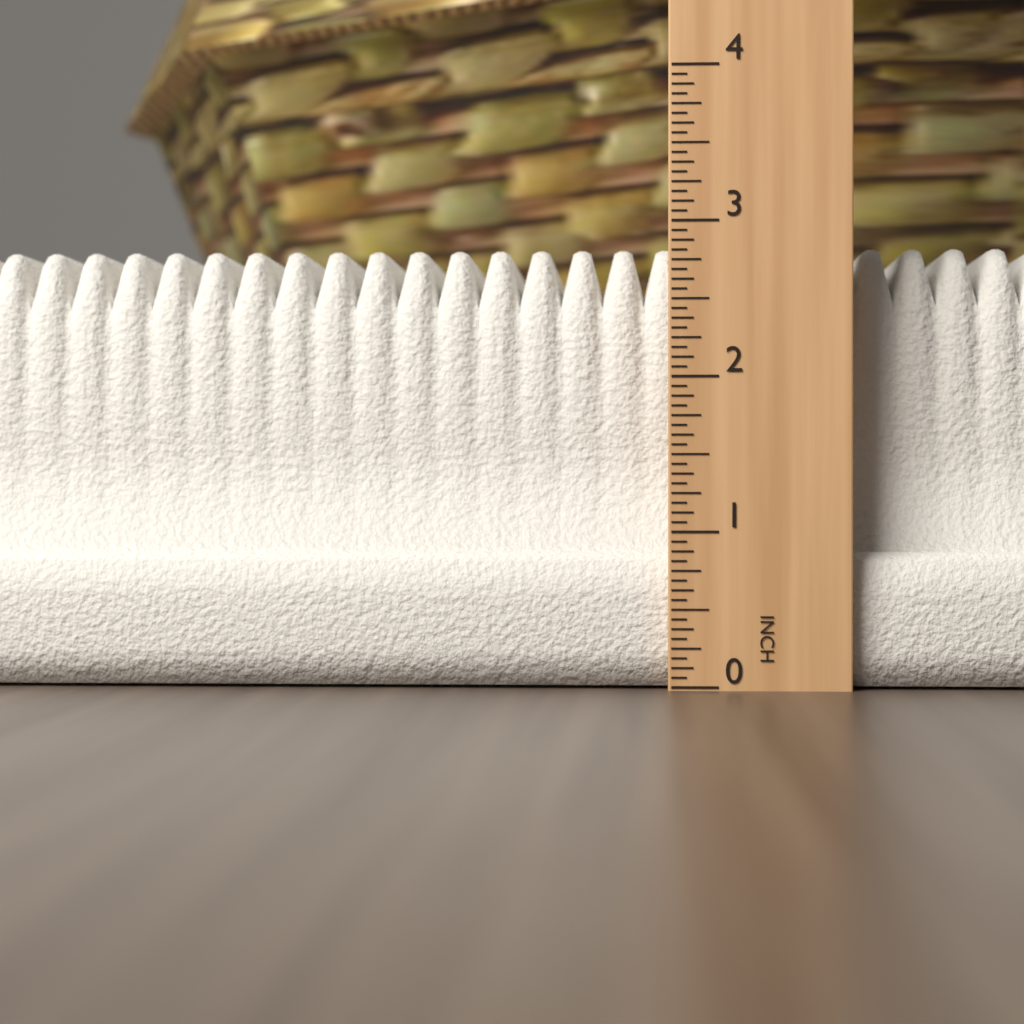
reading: 2.8750 in
